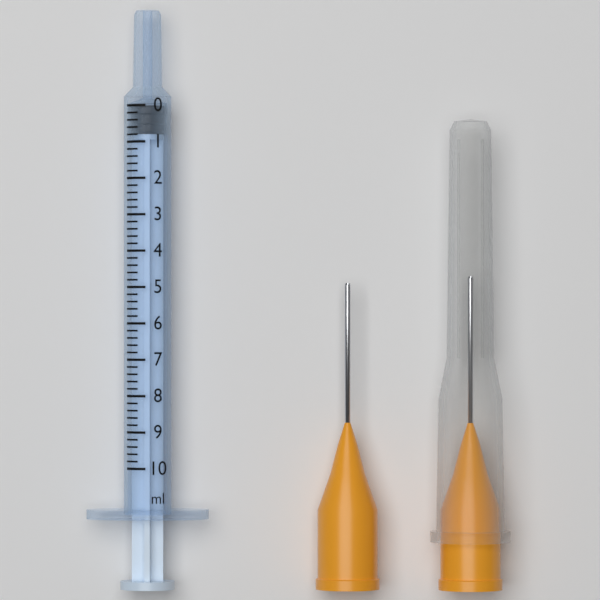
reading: 0.0 ml
